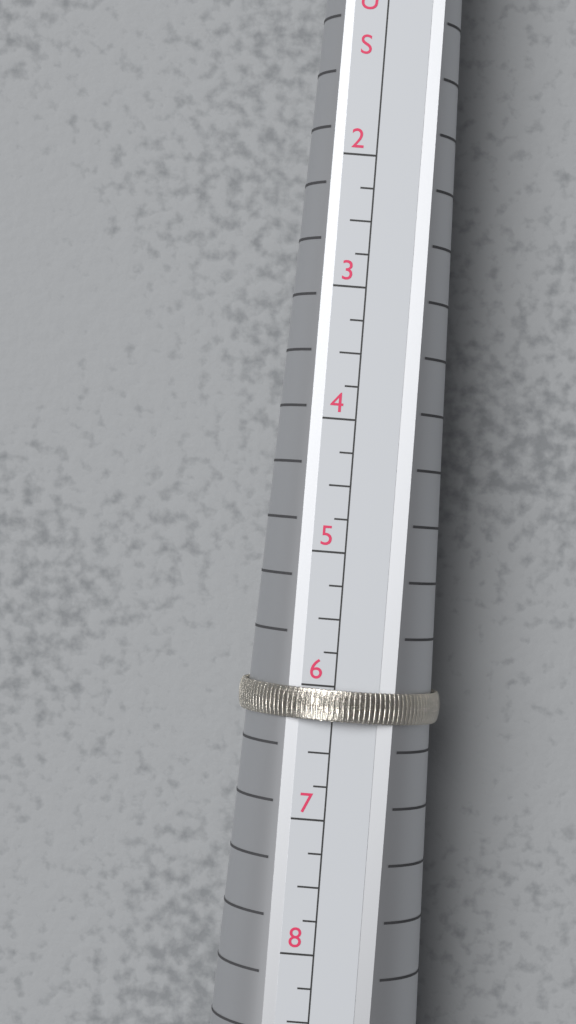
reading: 6.25 US
